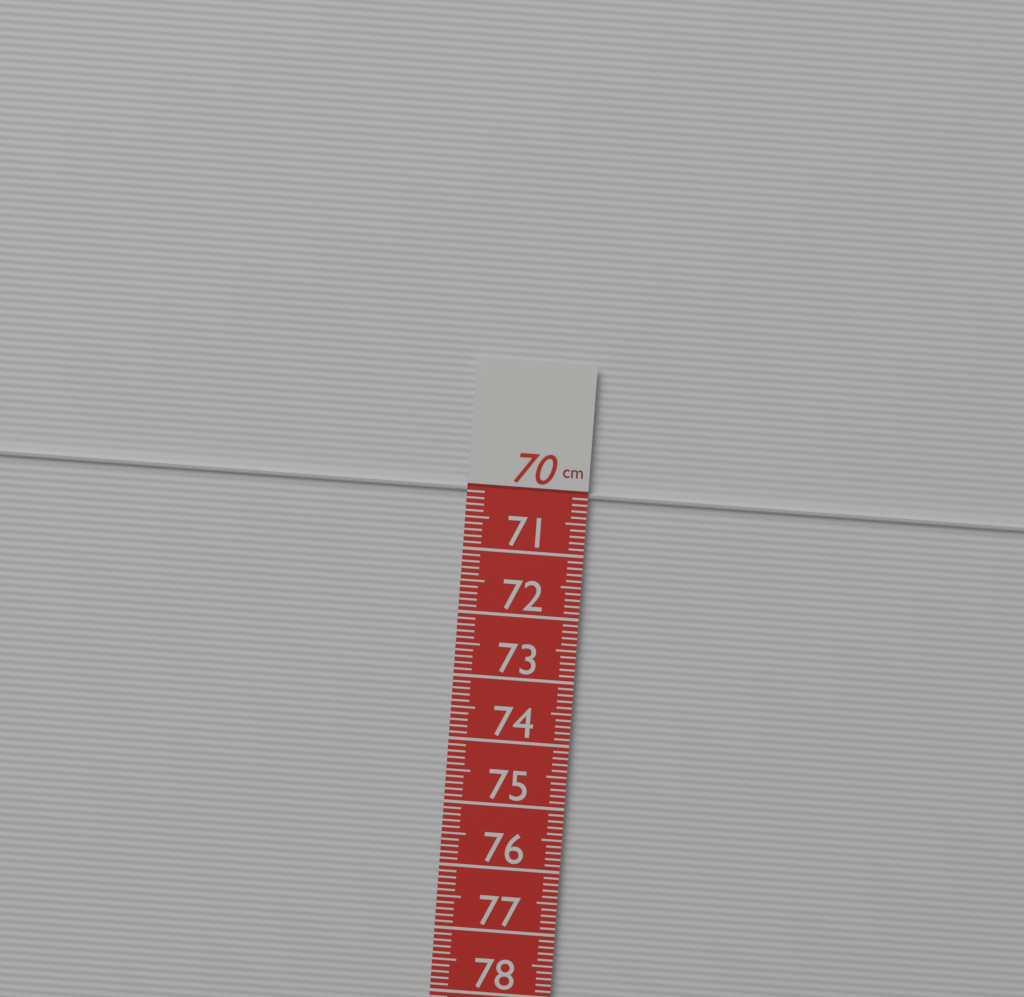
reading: 70.1 cm
